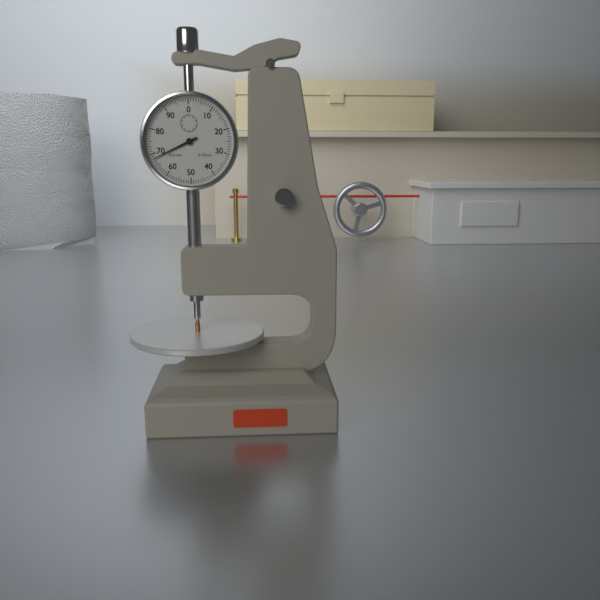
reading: 0.68 mm
